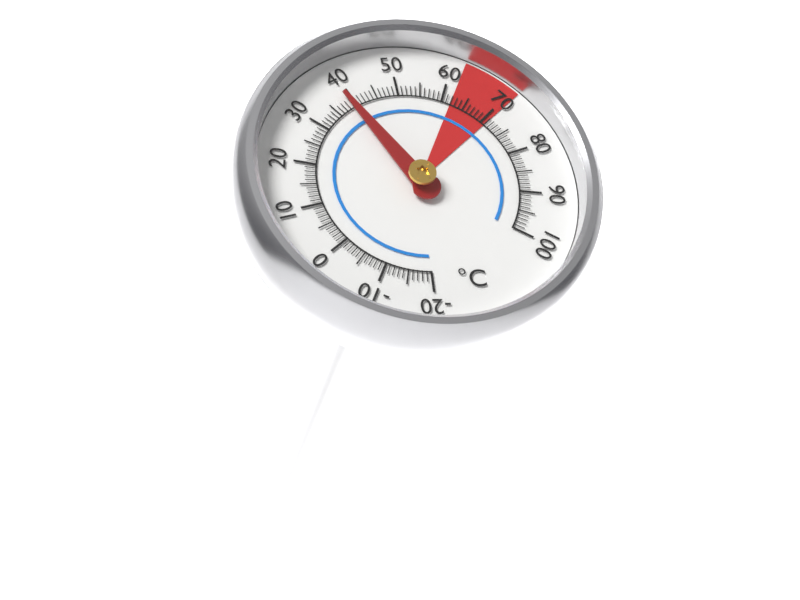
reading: 39 °C
